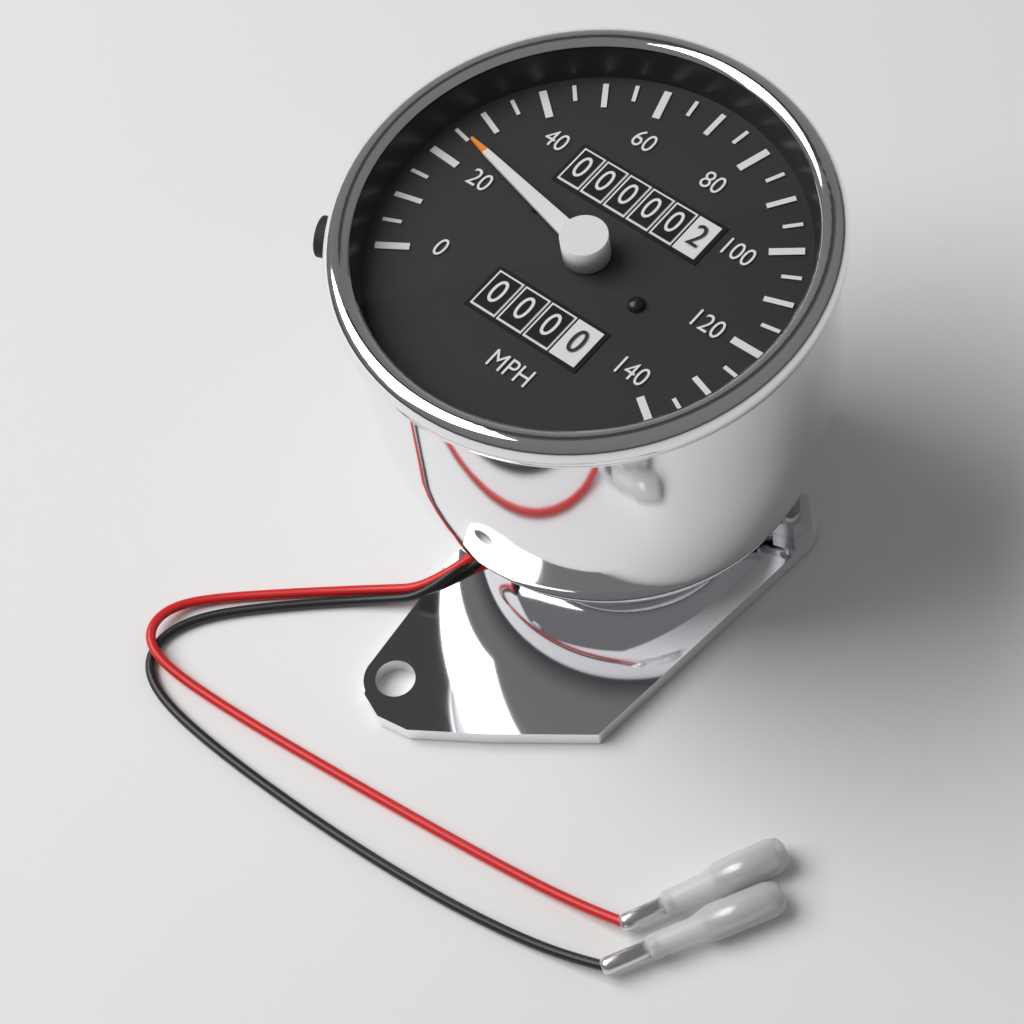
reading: 25 mph
